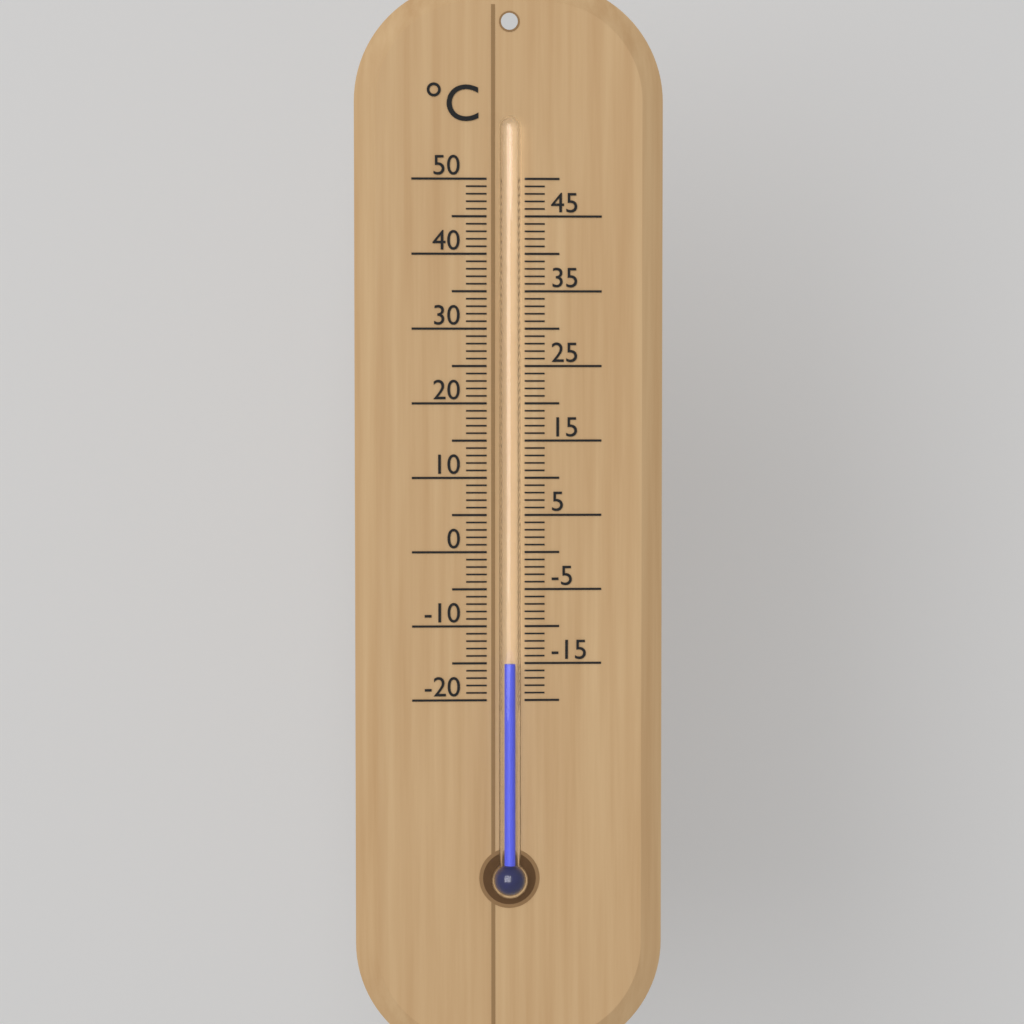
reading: -15 °C
